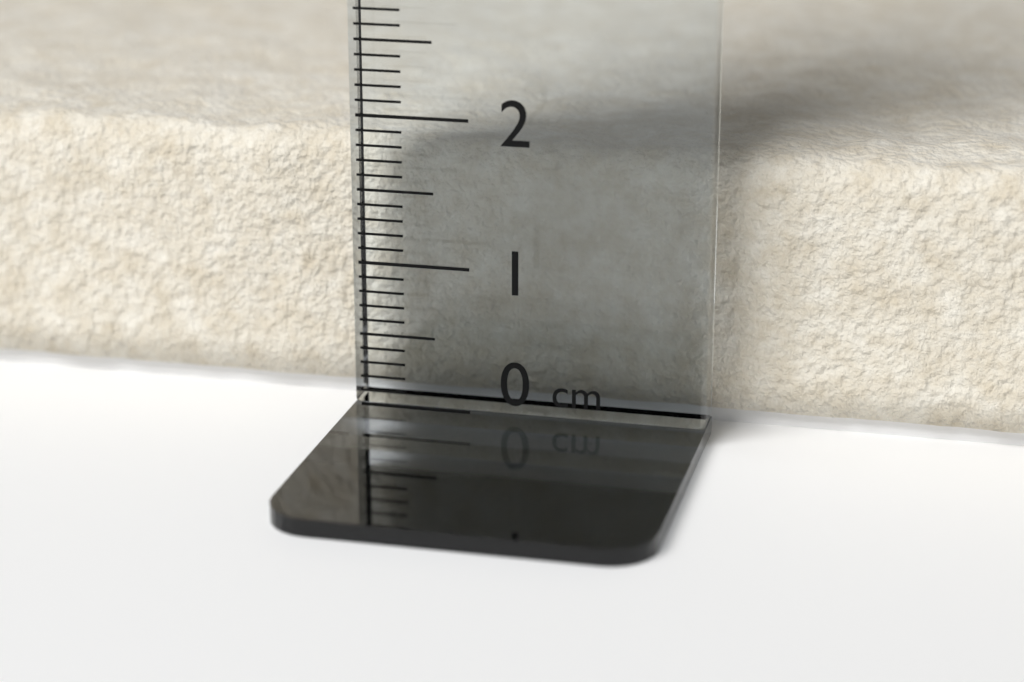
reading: 1.8 cm
